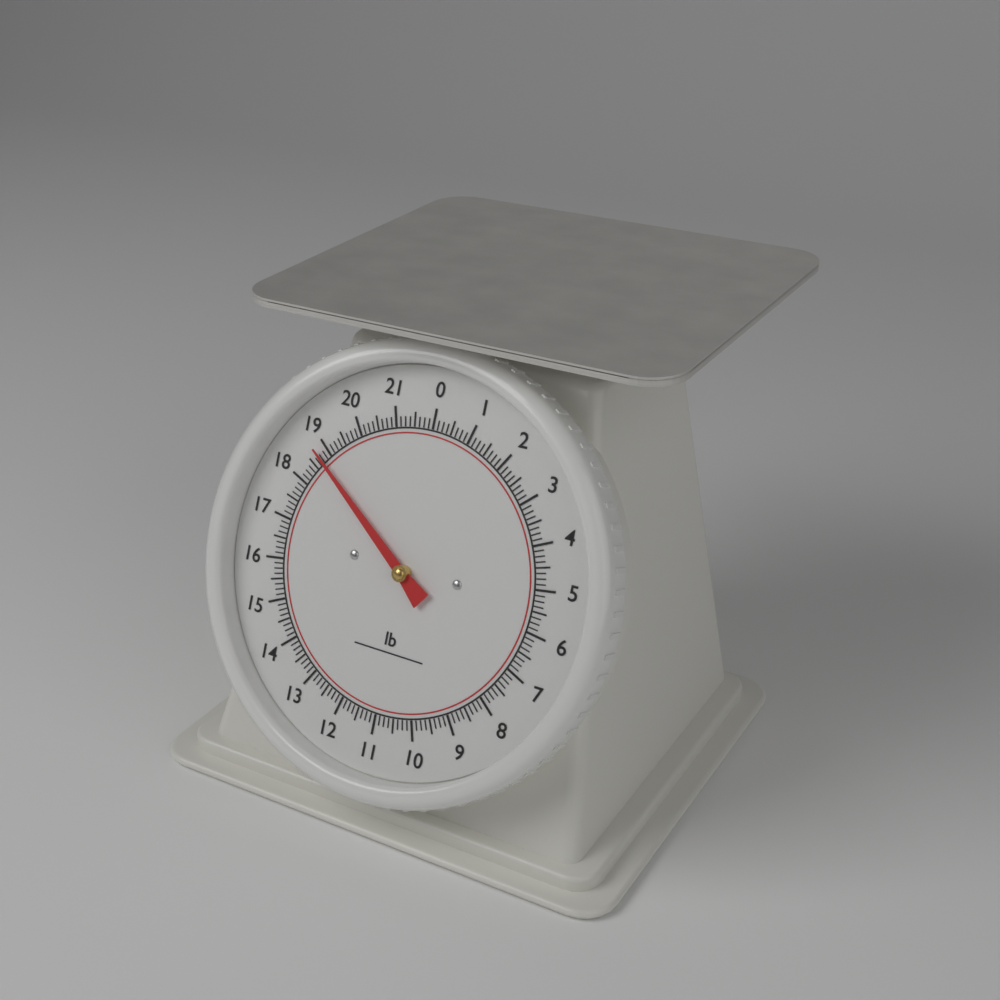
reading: 18.750 lb
